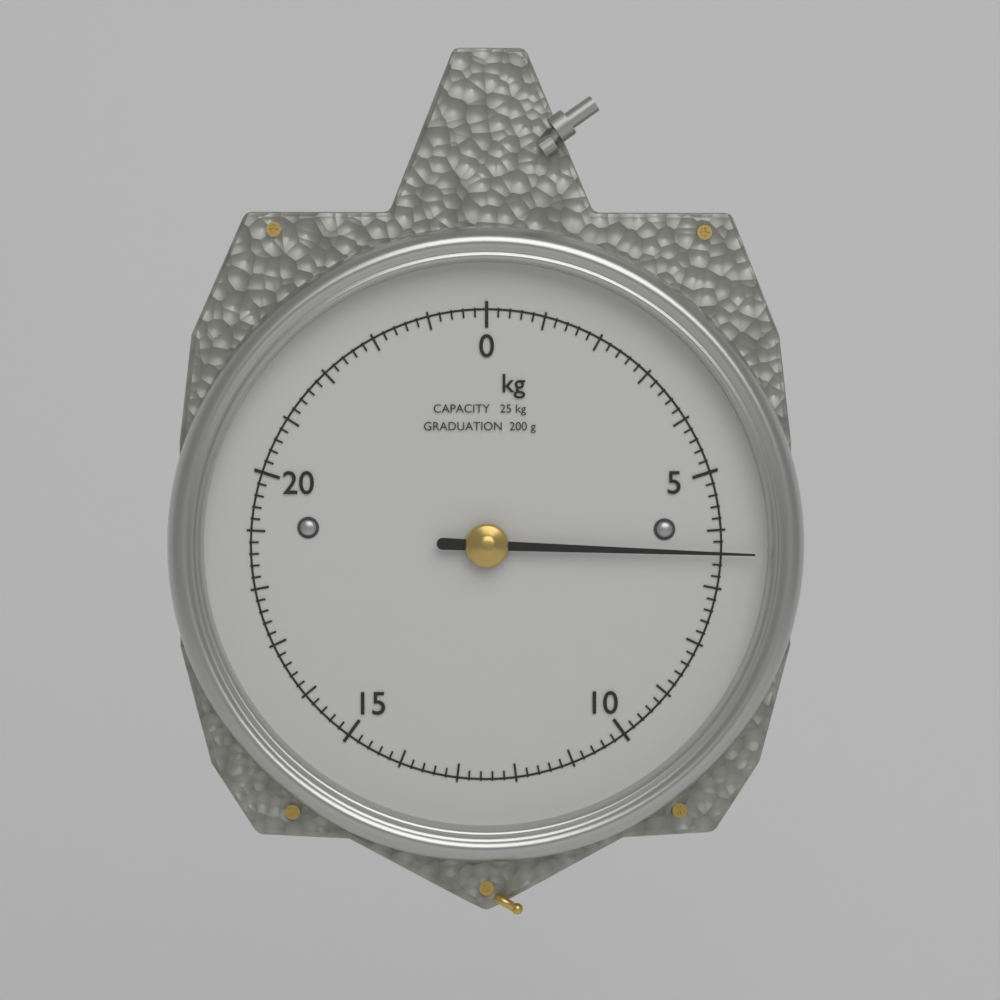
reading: 6.4 kg
